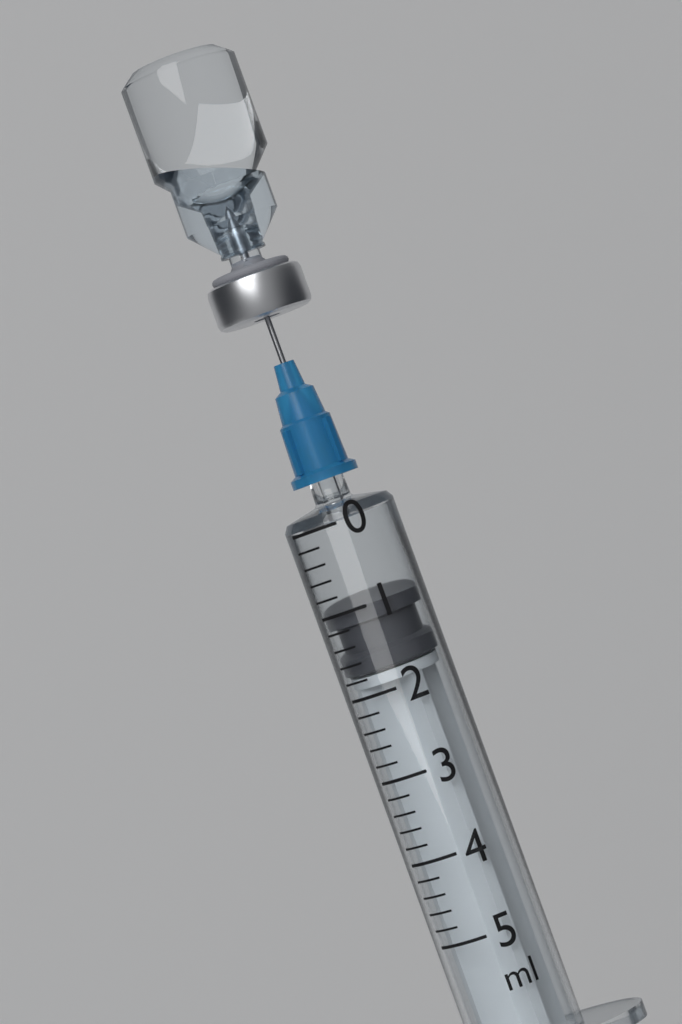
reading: 1.0 ml
